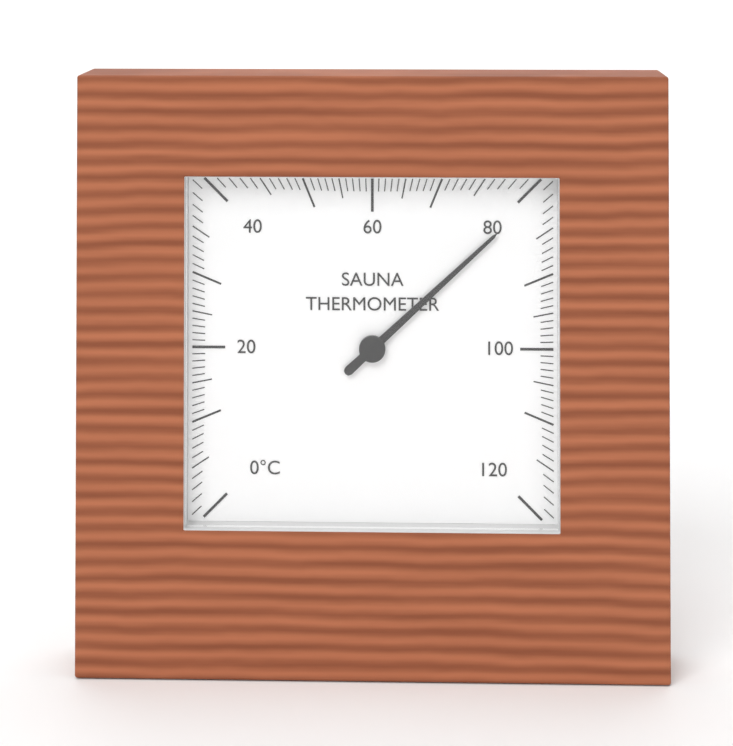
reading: 81 °C
